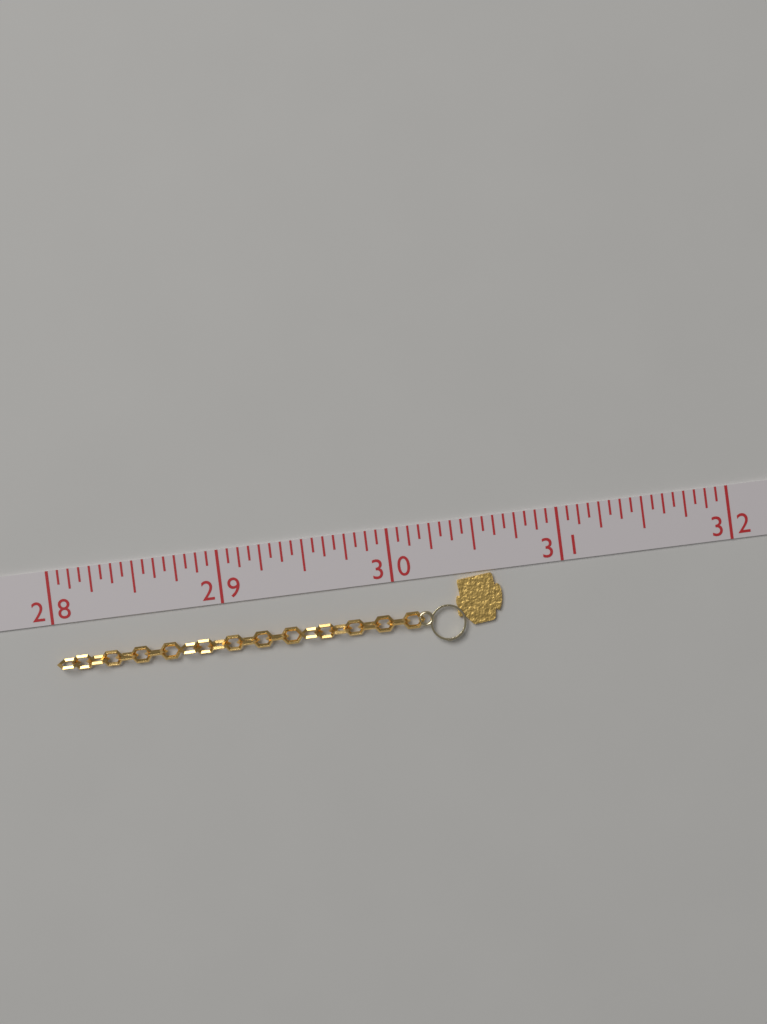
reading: 30.6250 (no unit)
